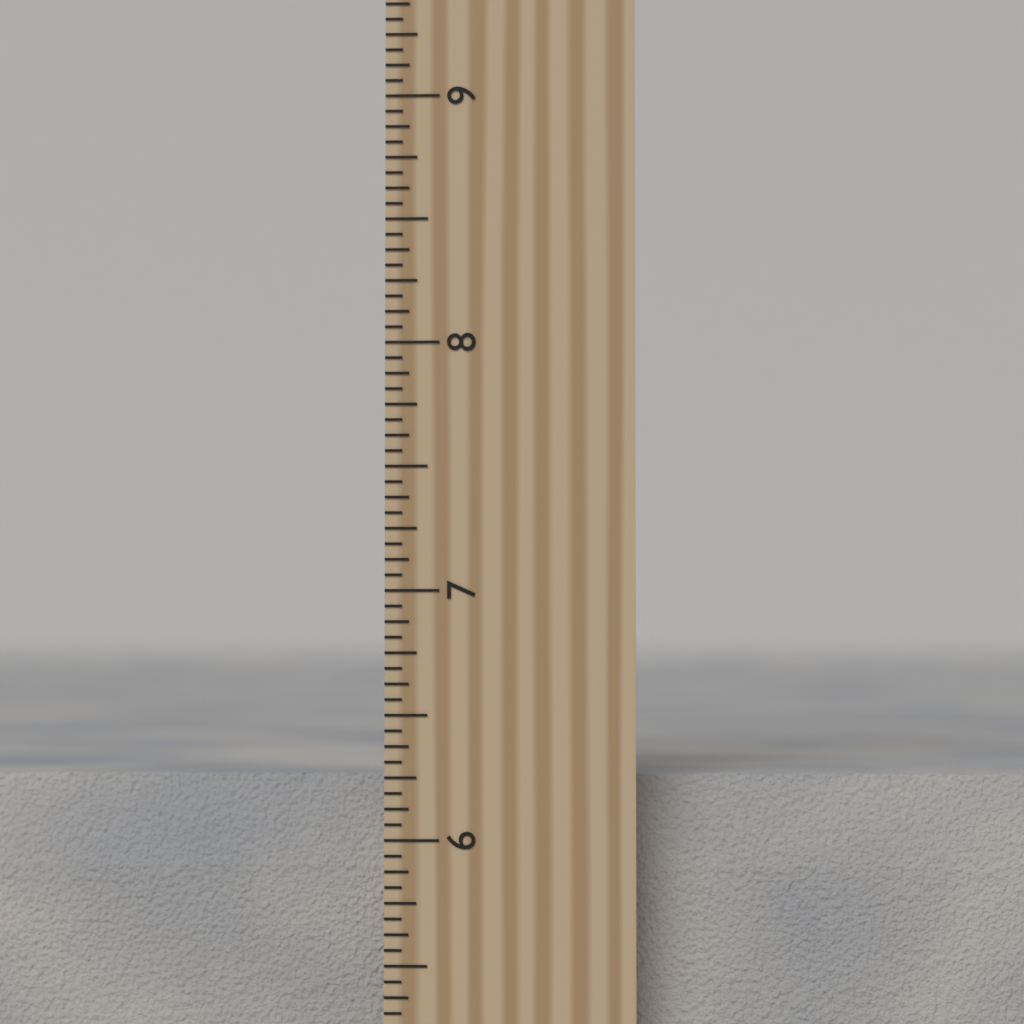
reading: 6.2500 inch
